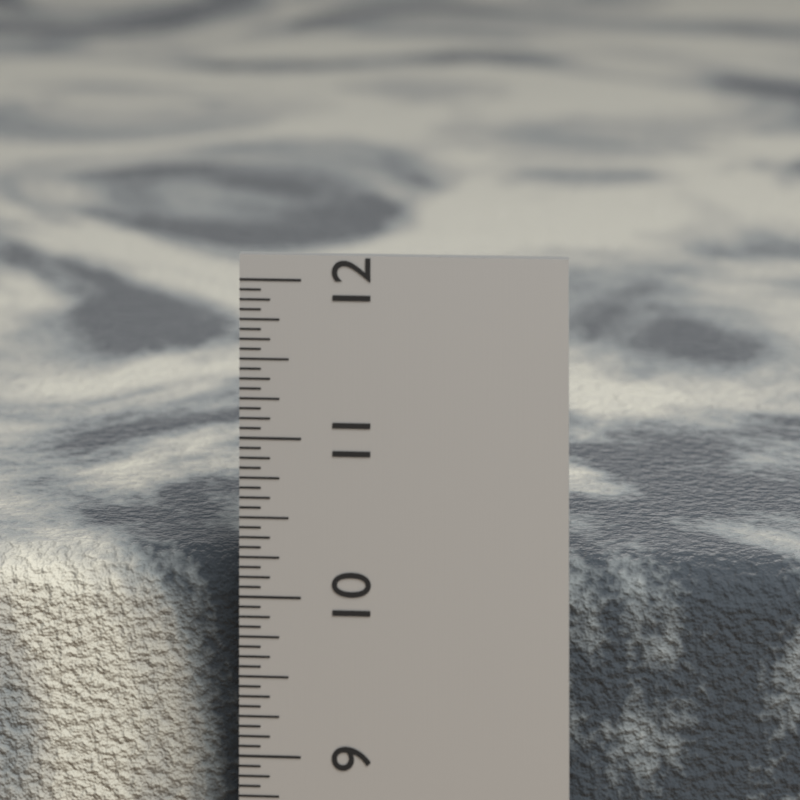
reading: 10.1250 in
